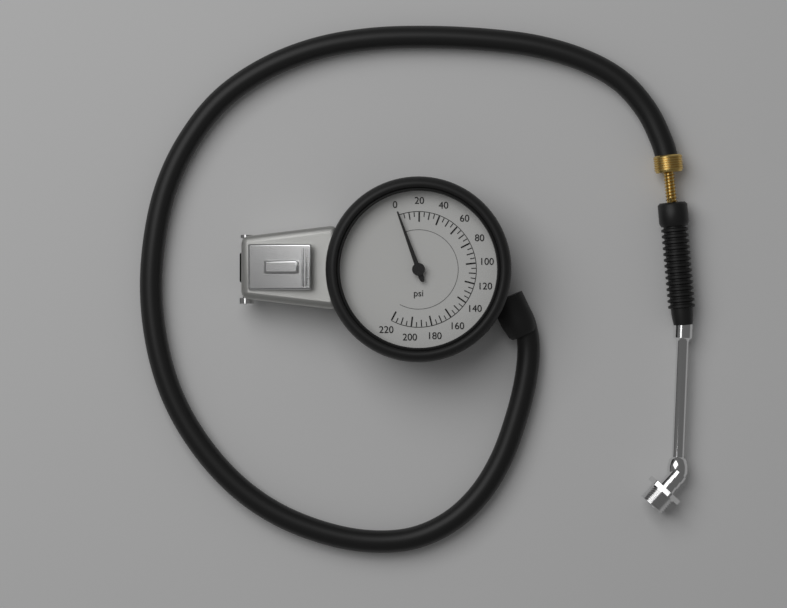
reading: 0 psi
